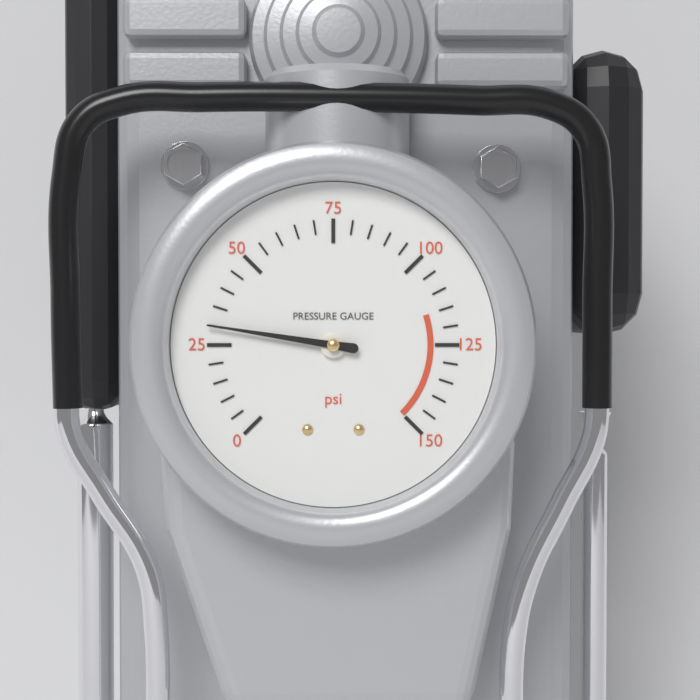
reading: 30 psi
